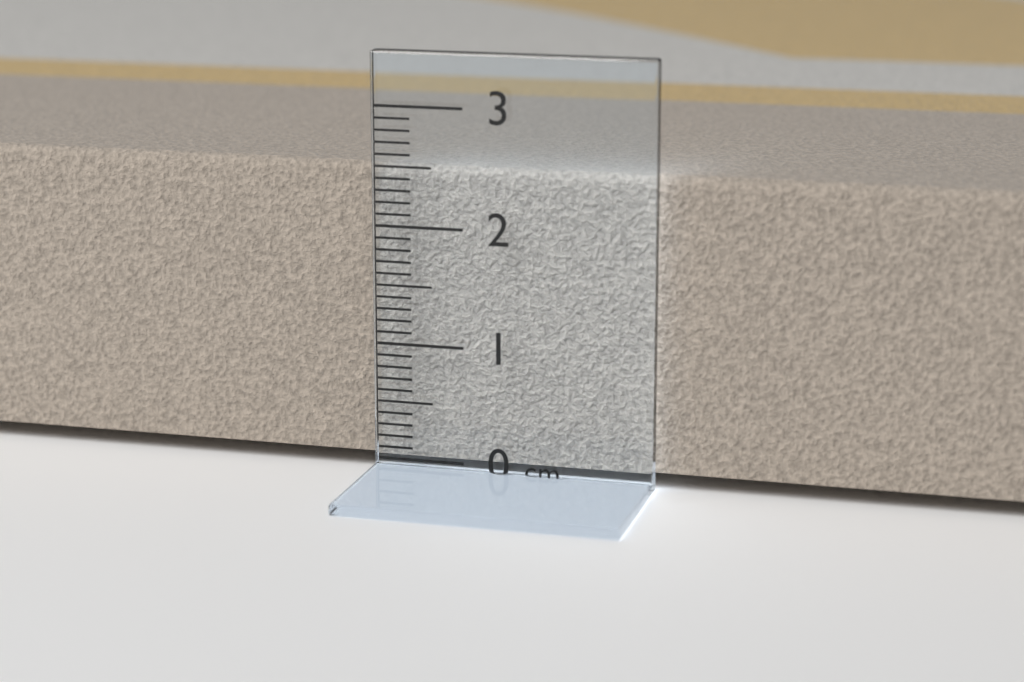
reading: 2.5 cm
